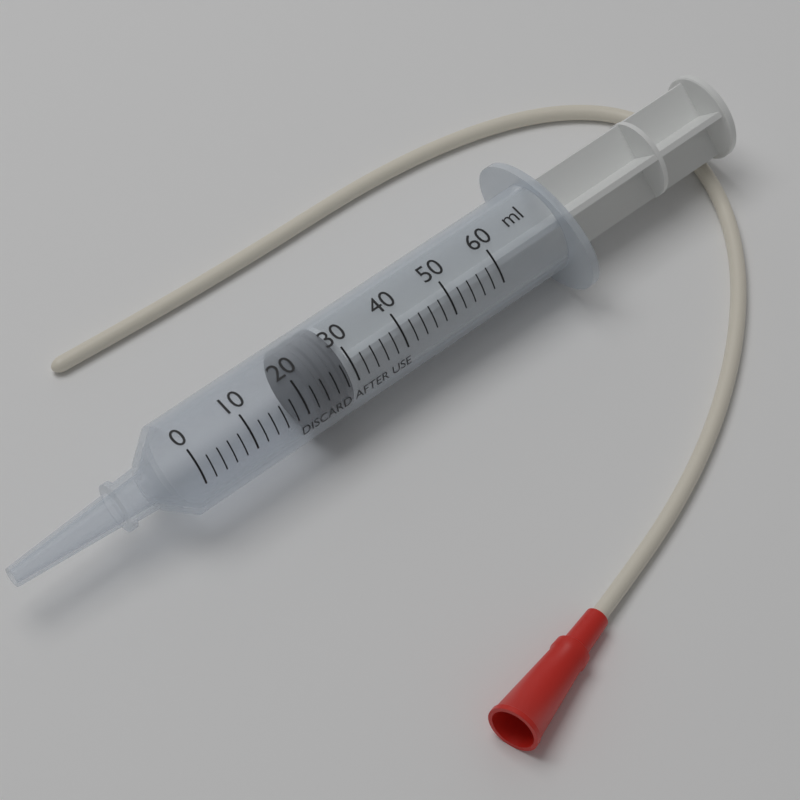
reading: 22 ml
